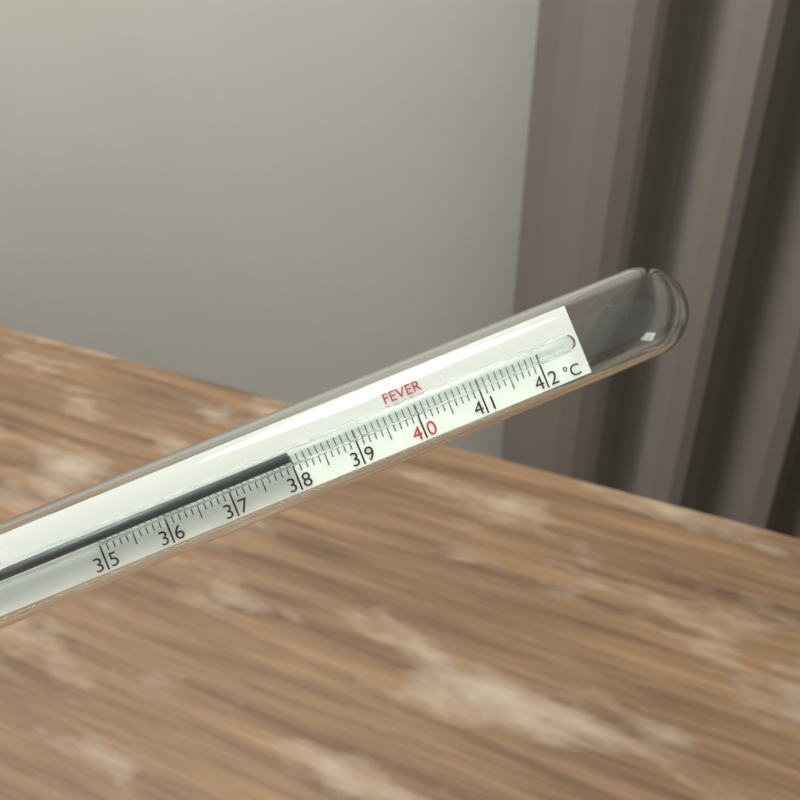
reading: 38.0 °C
